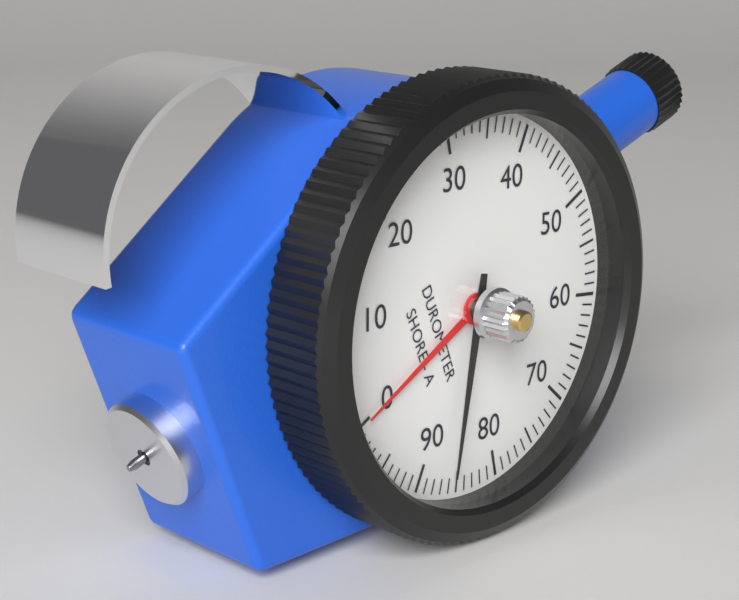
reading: 86 Shore A
